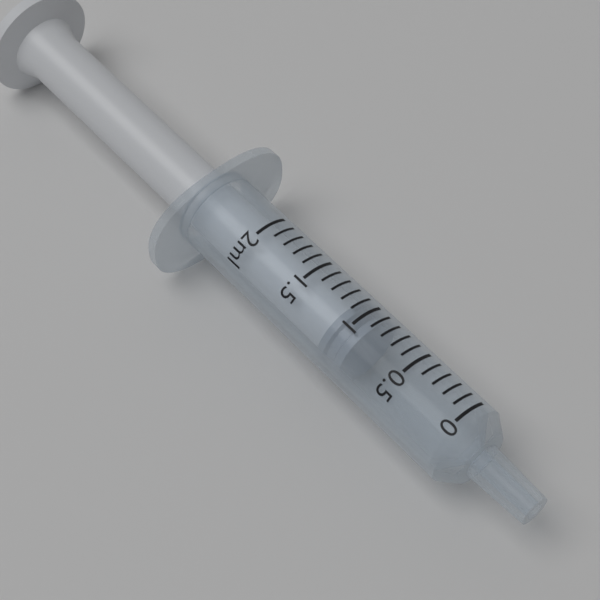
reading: 0.9 ml
